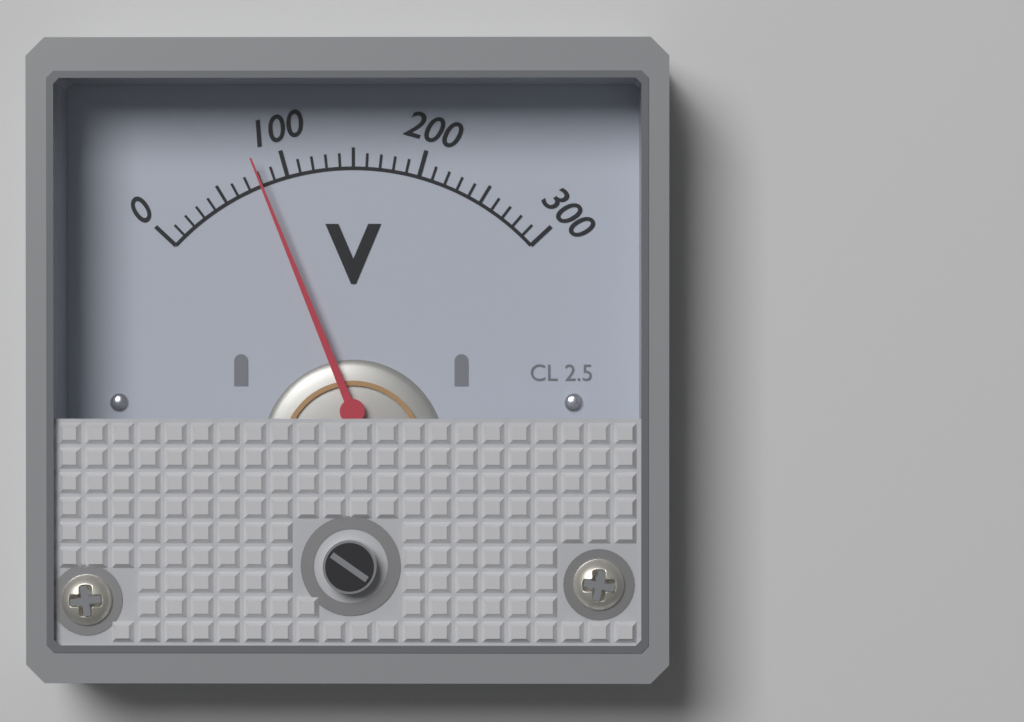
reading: 80 V
